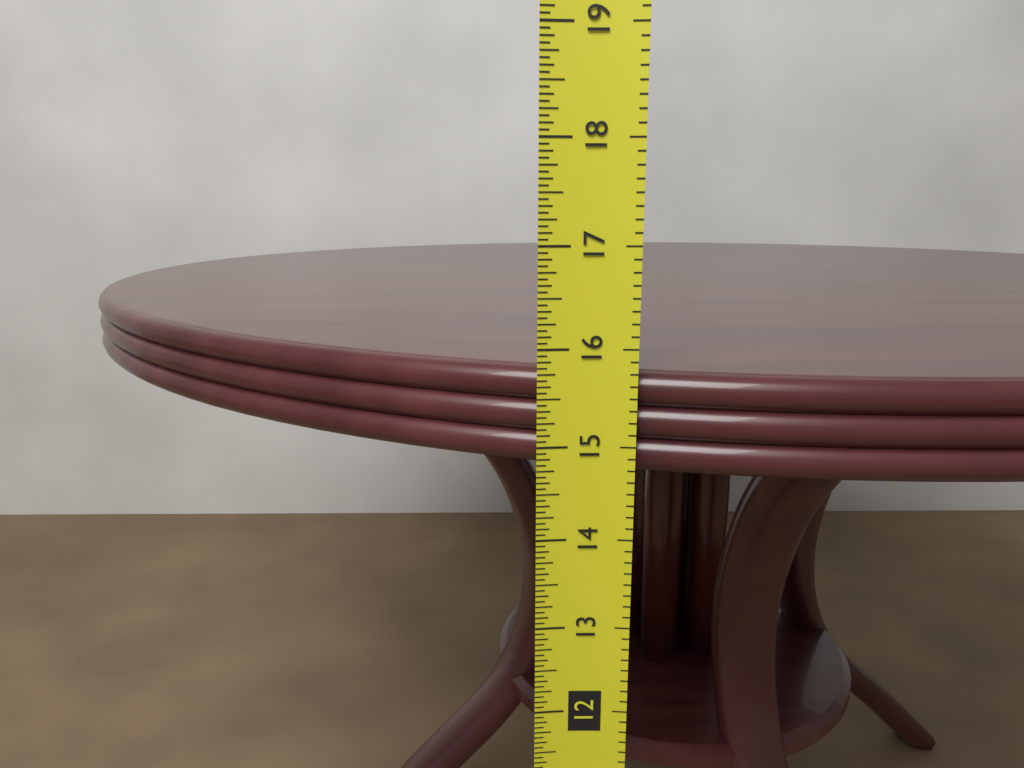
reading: 15.7500 in
